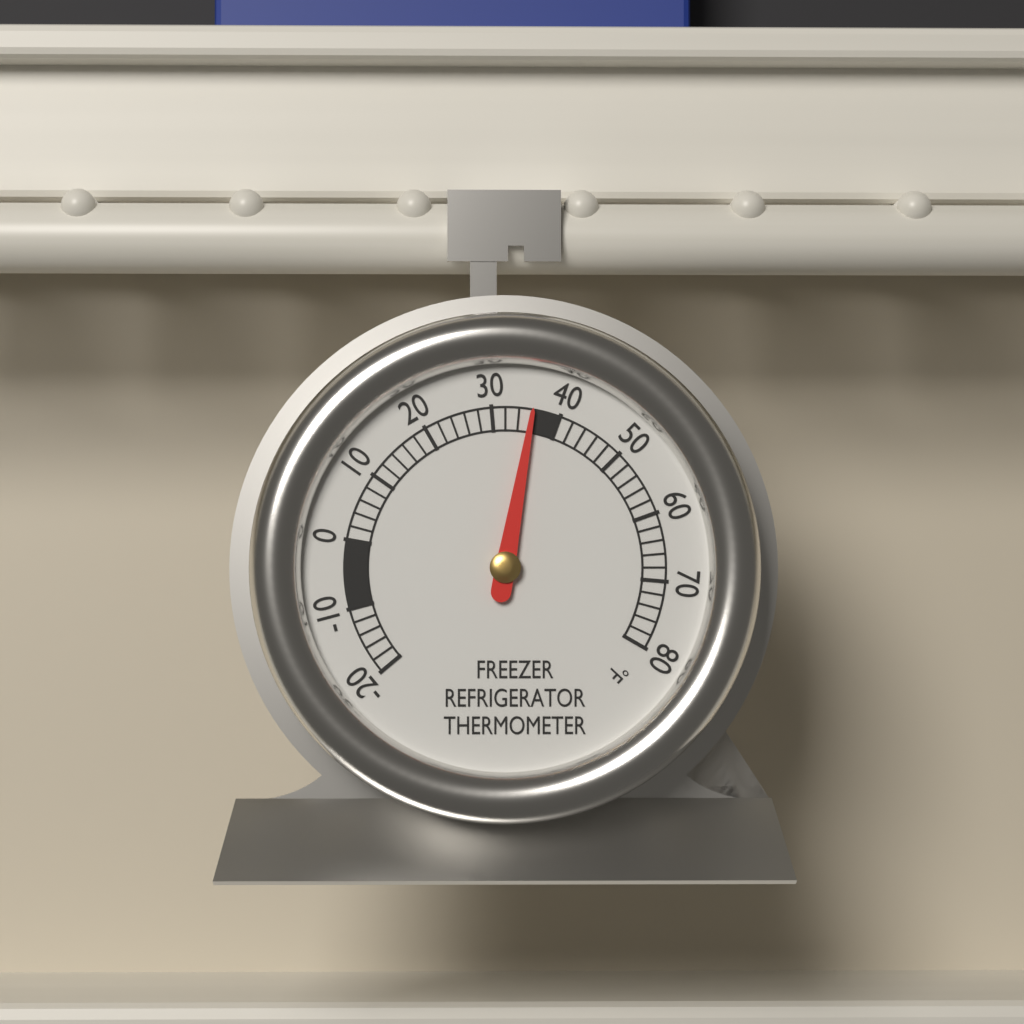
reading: 36 °F
